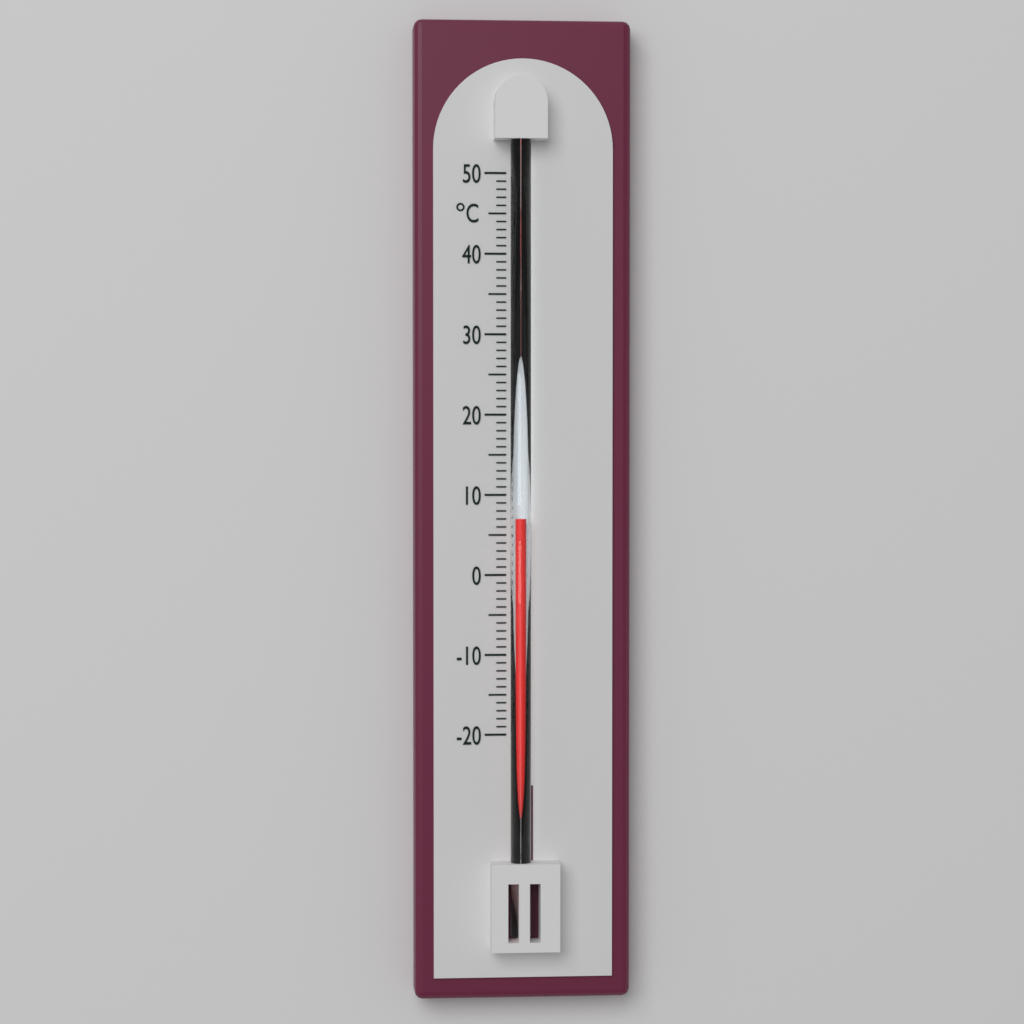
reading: 7 °C
